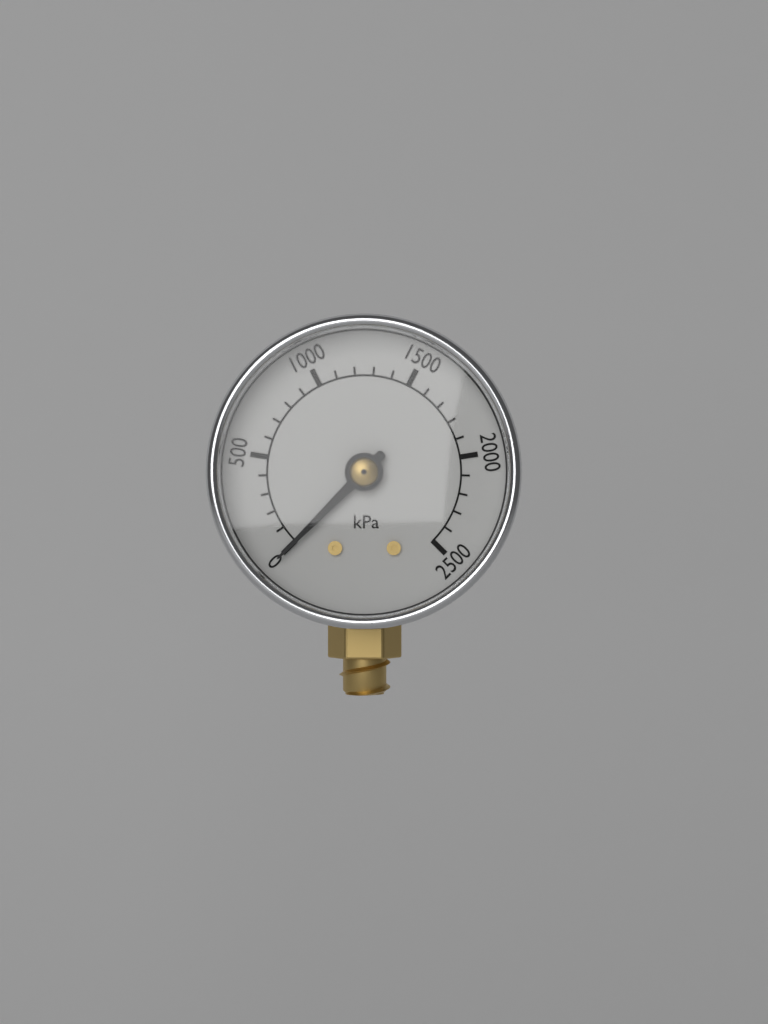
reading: 0 kPa
